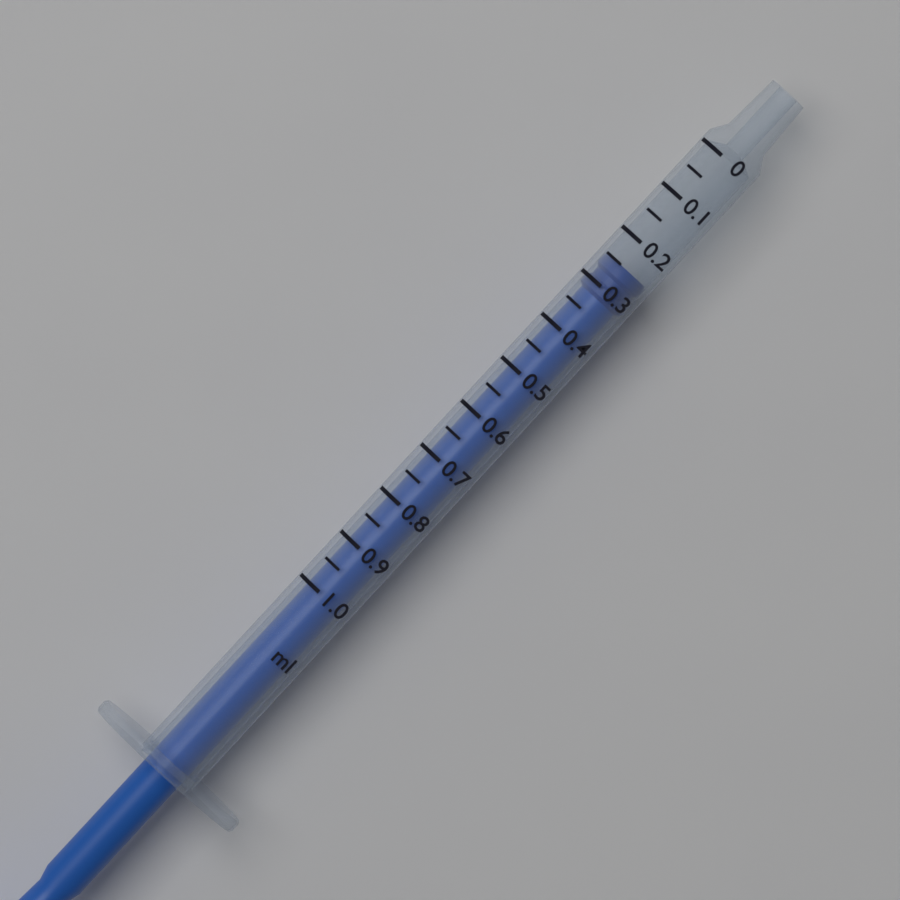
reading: 0.25 ml
